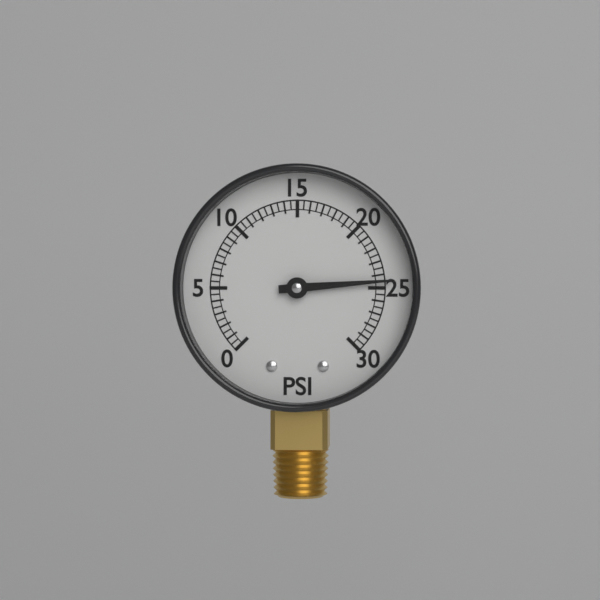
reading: 24.5 psi
